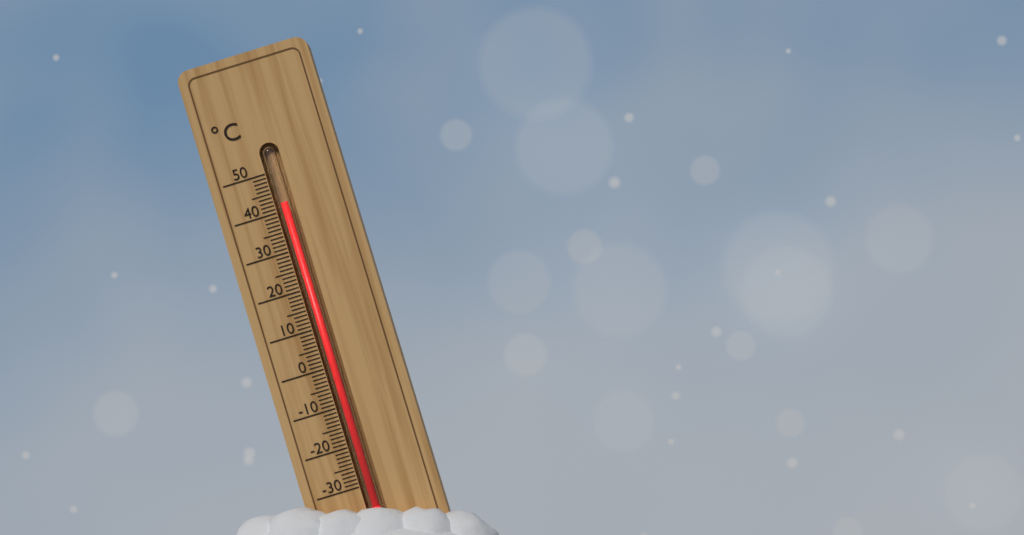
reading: 42 °C
